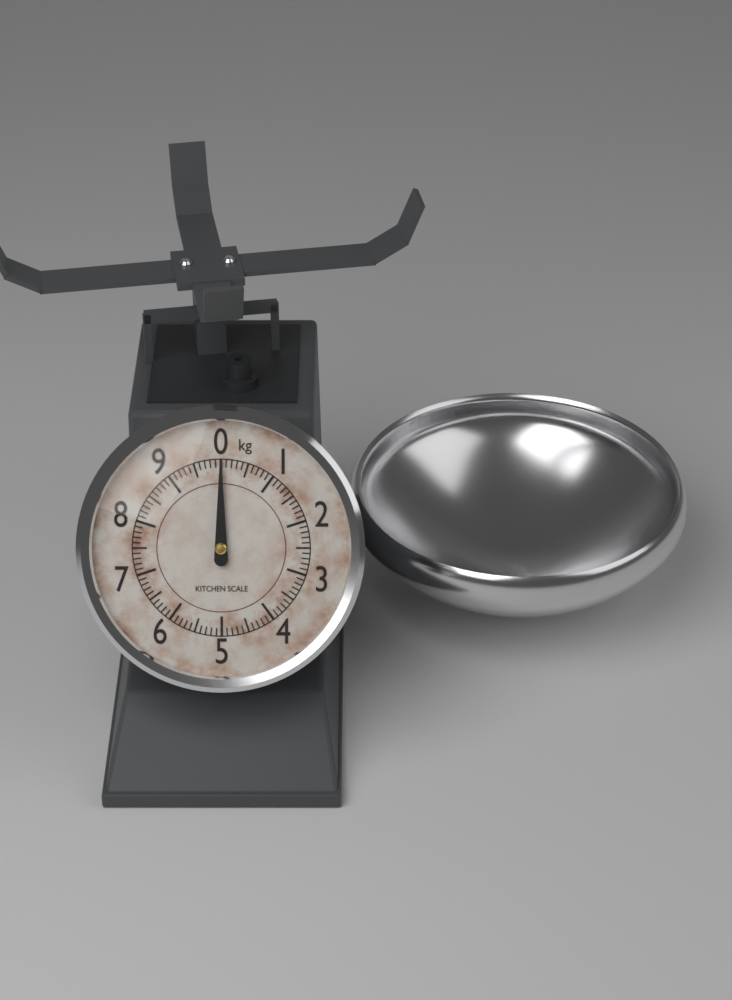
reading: 0.0 kg
